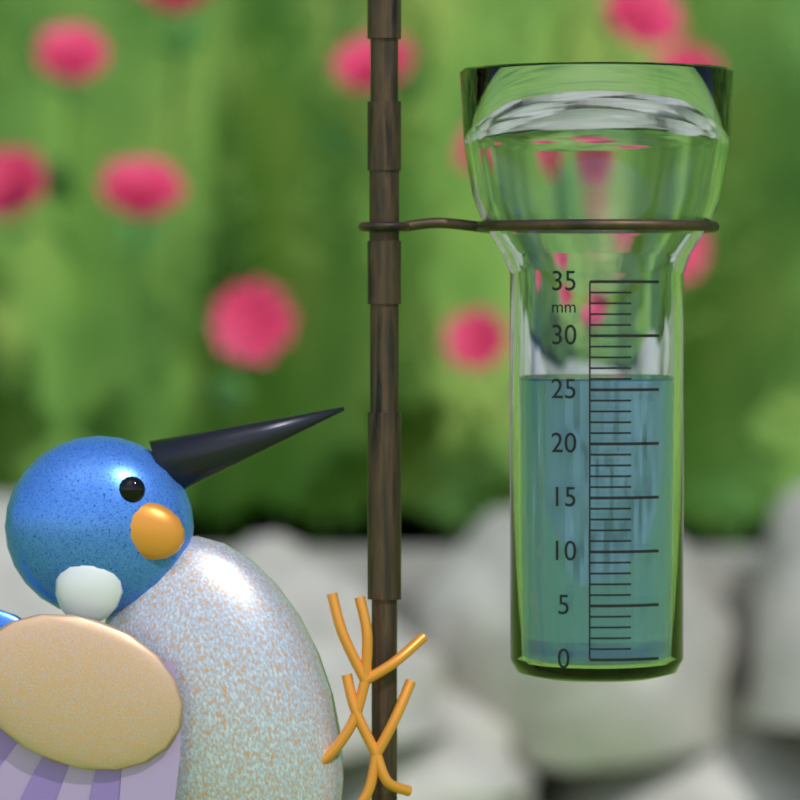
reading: 26 mm
